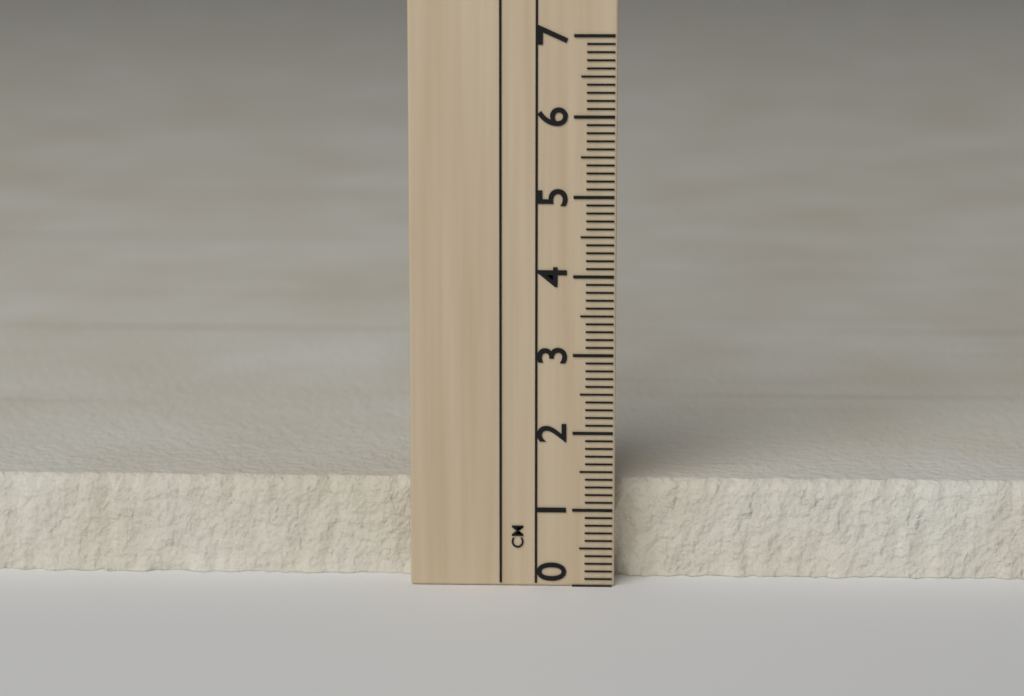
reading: 1.3 cm
